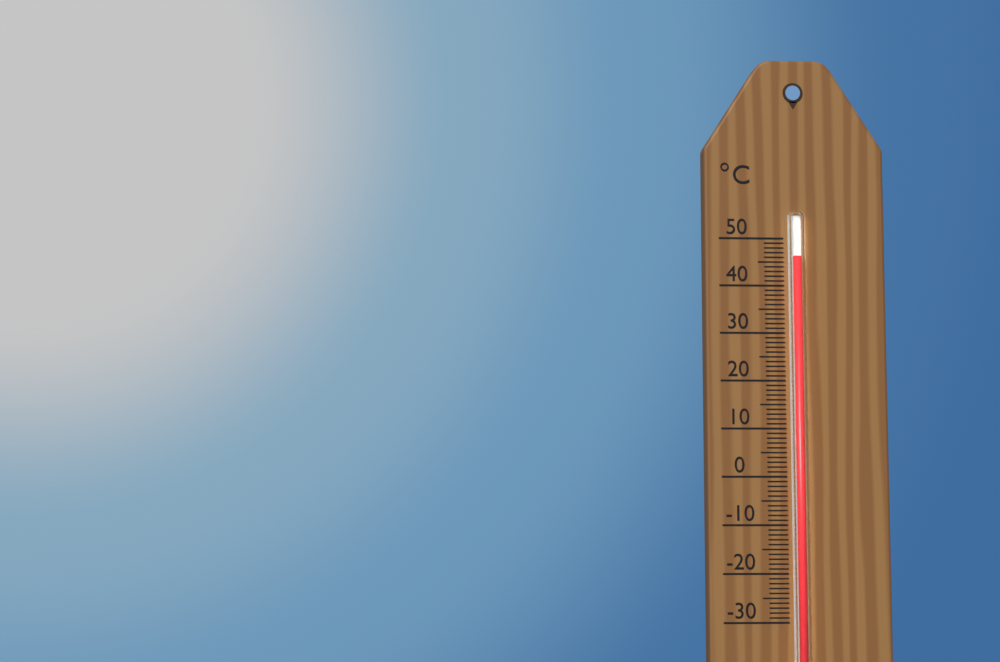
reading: 46 °C
